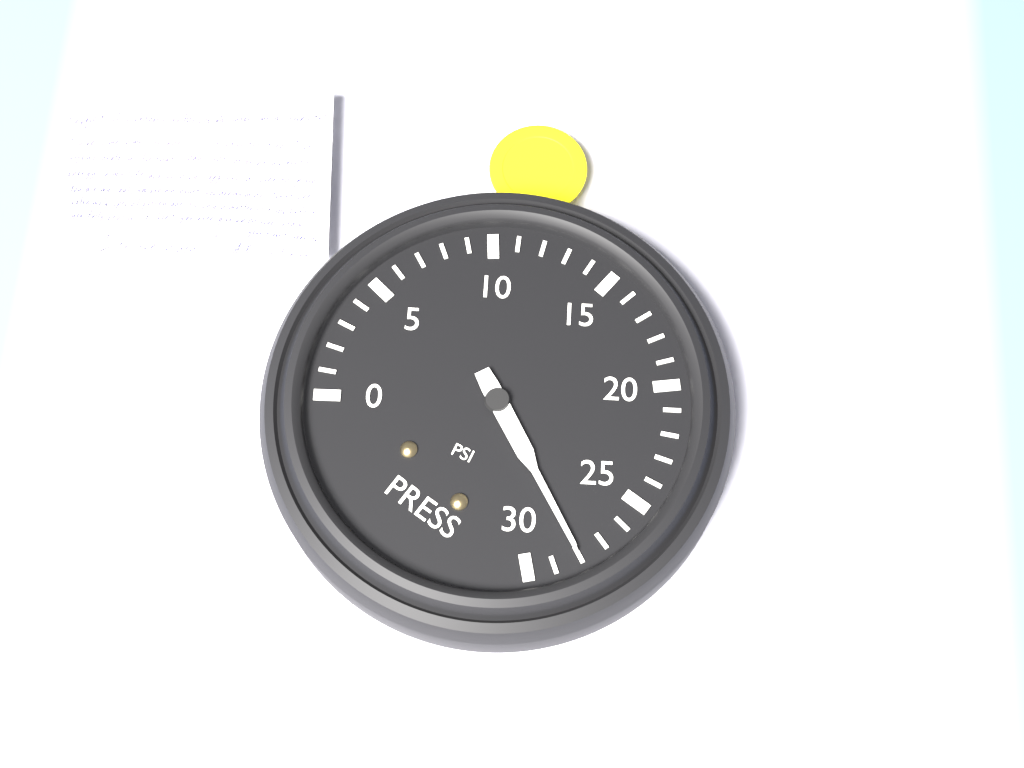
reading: 28 psi
